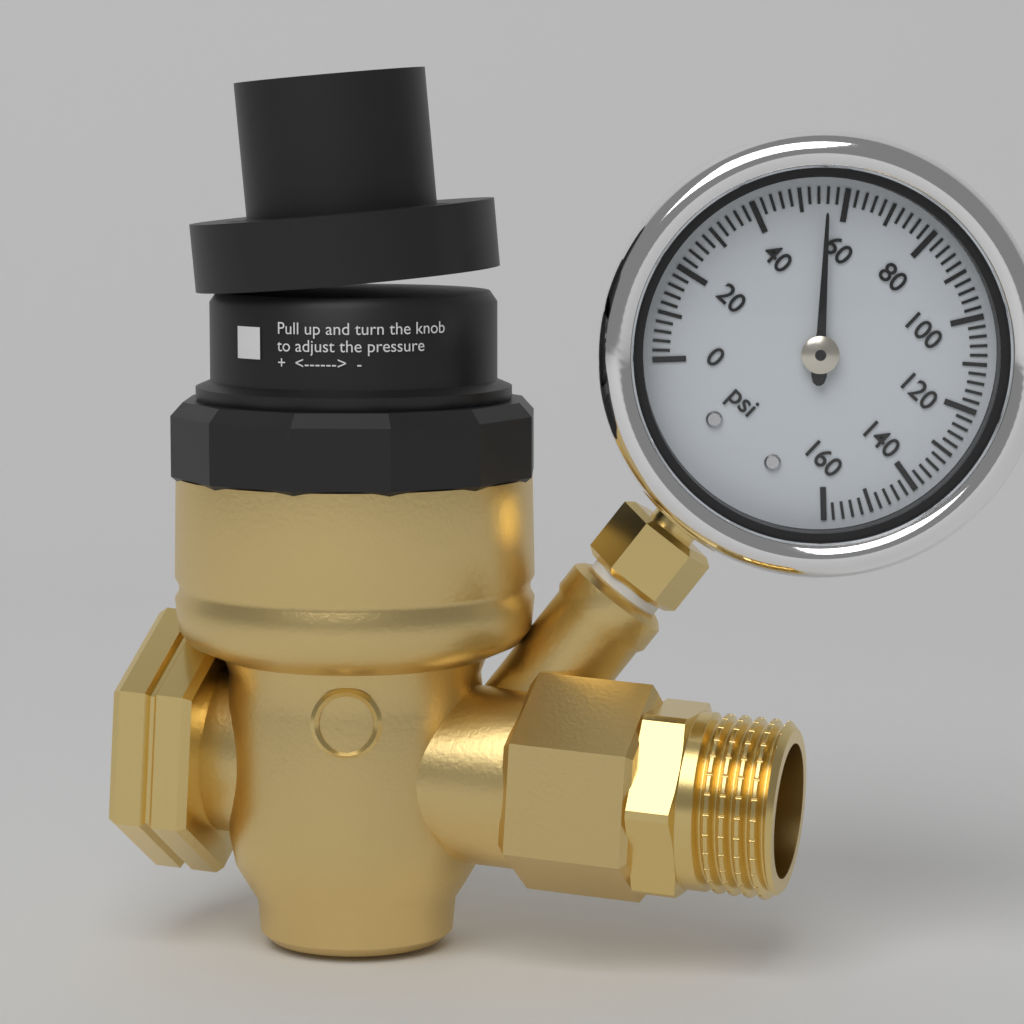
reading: 56 psi
